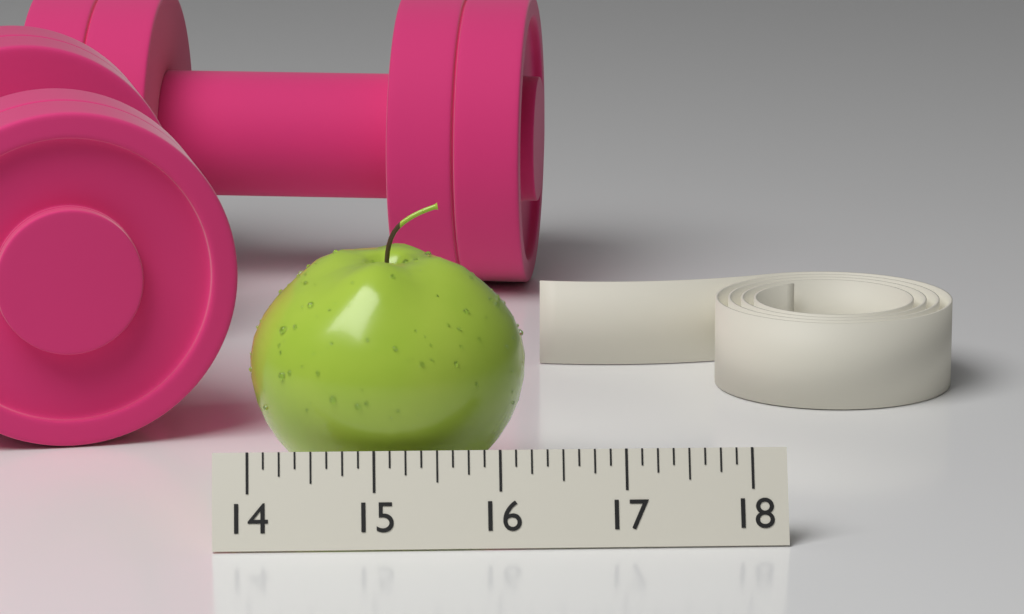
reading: 16.250 (no unit)
